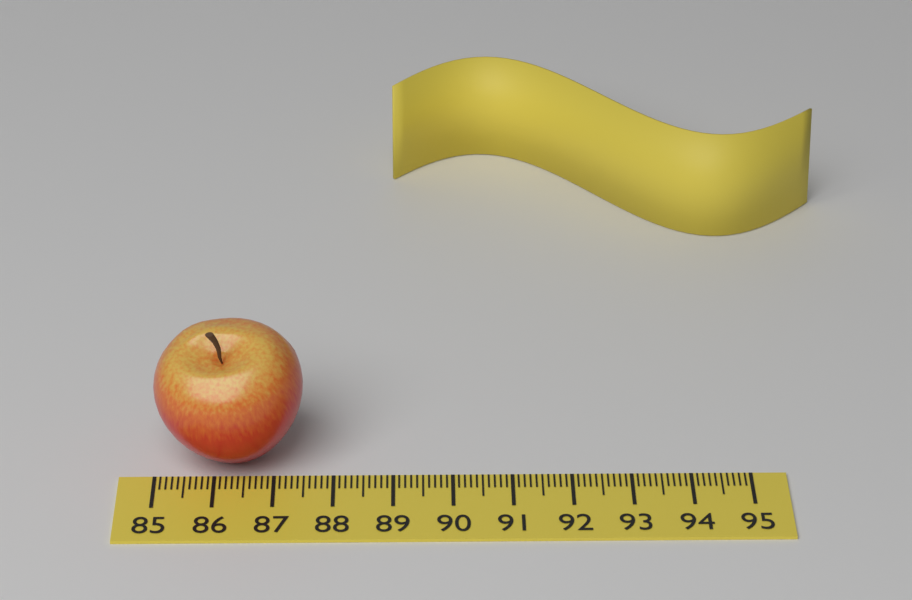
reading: 87.5 (no unit)
